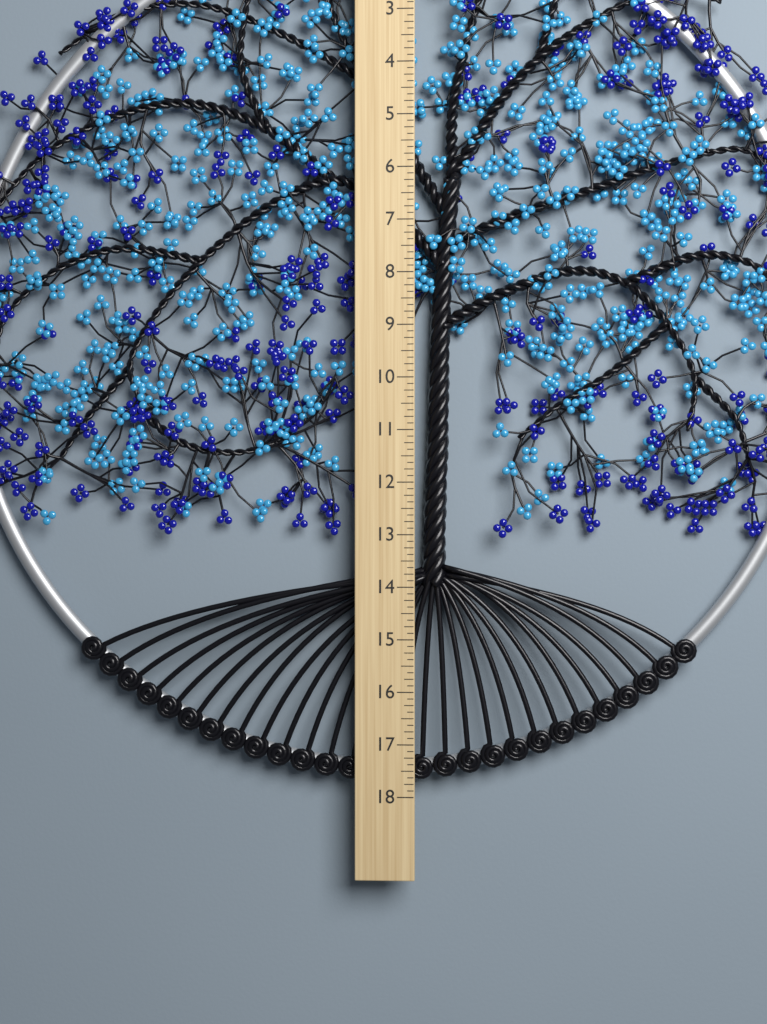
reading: 17.750 (no unit)
